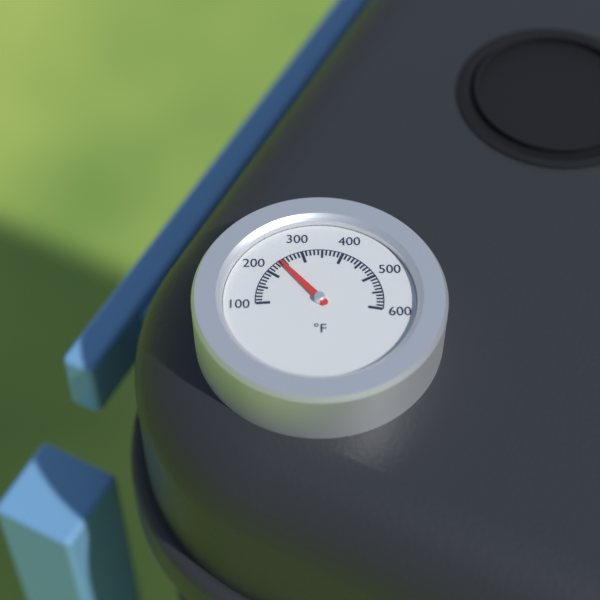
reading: 240 °F
